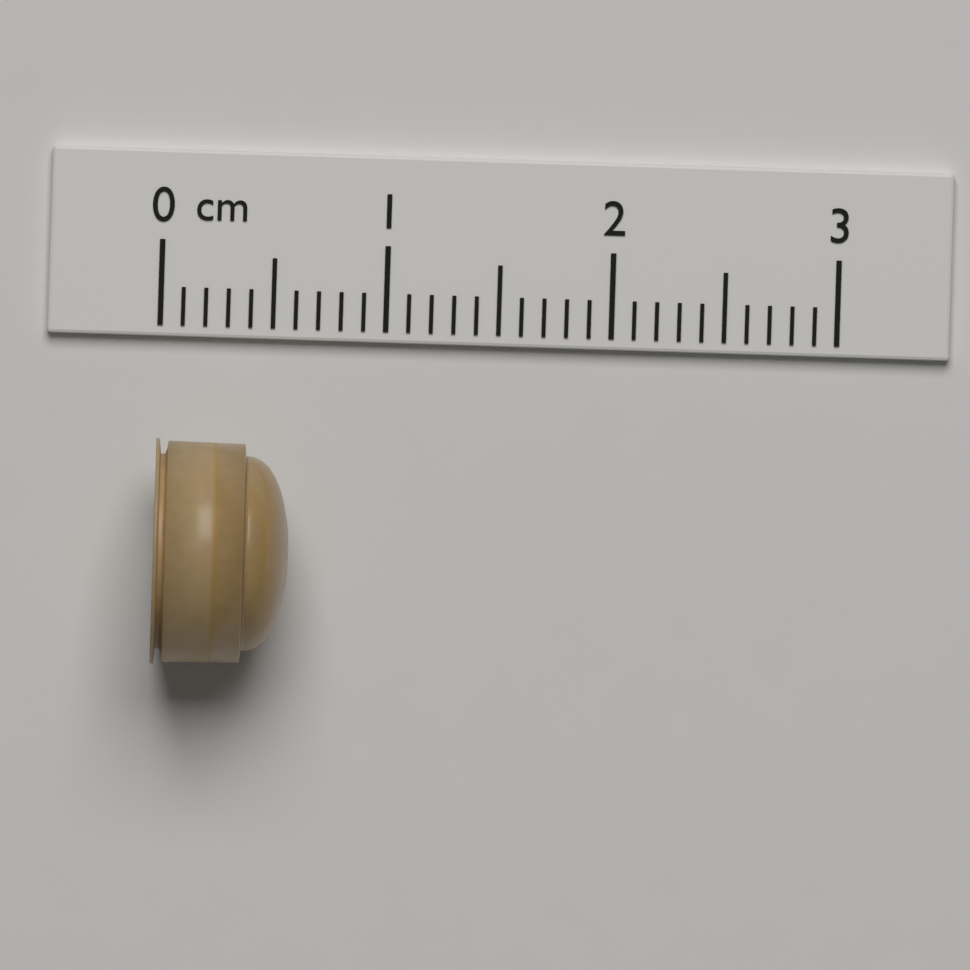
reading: 0.6 cm
